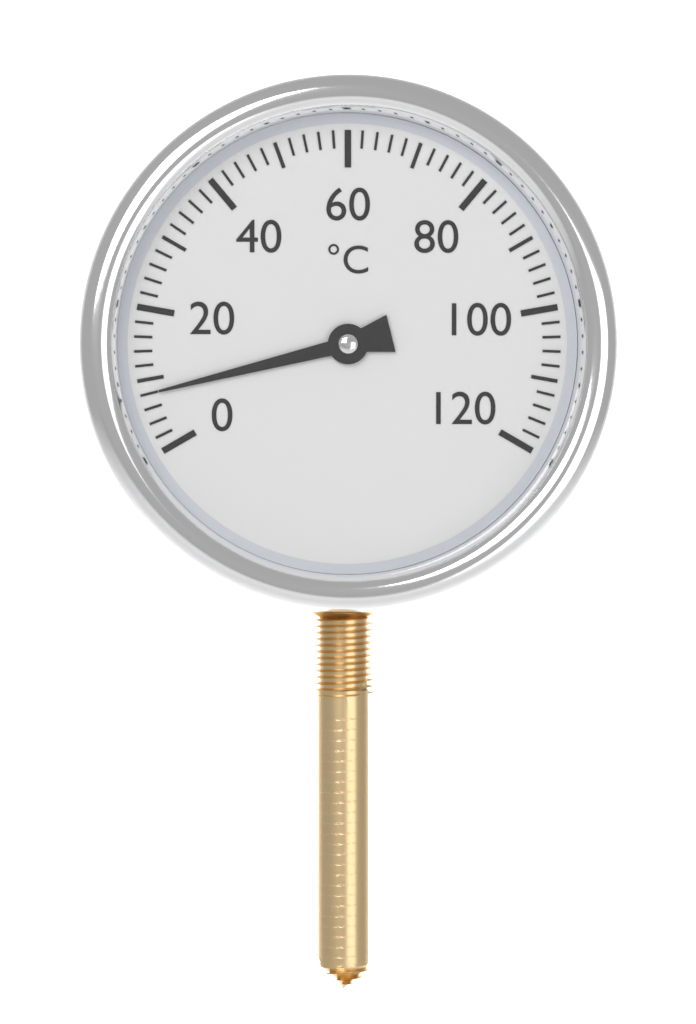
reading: 8 °C
